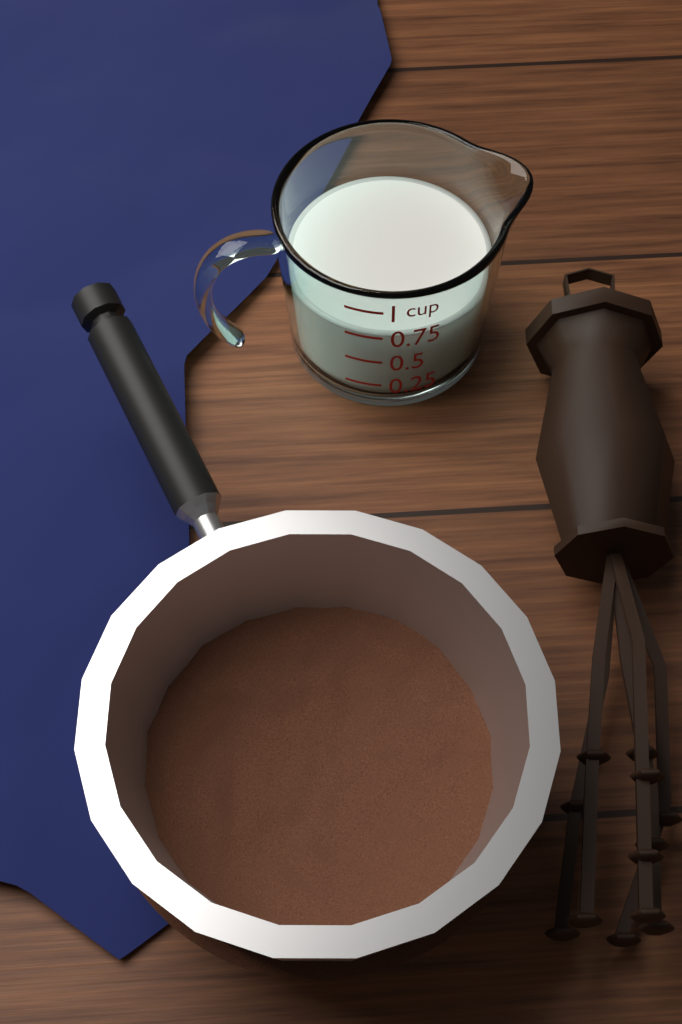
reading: 0.75 cup
